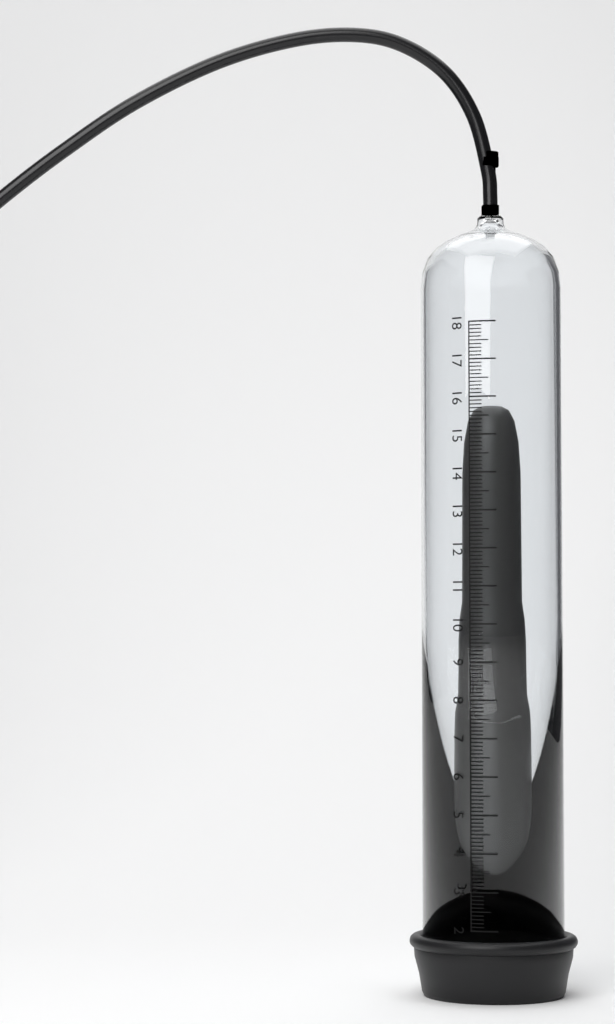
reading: 15.9 (no unit)
